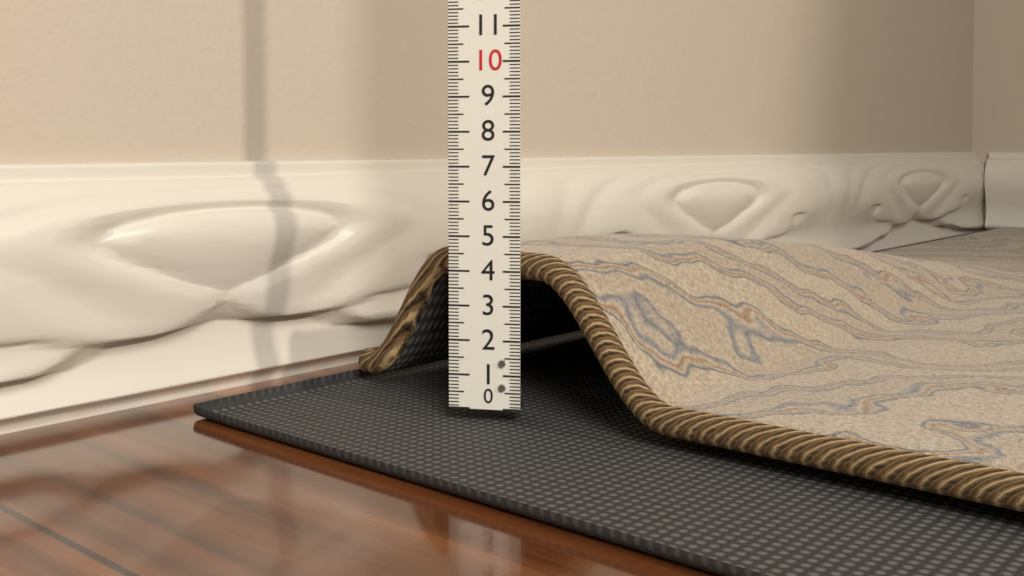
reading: 4.5 (no unit)
